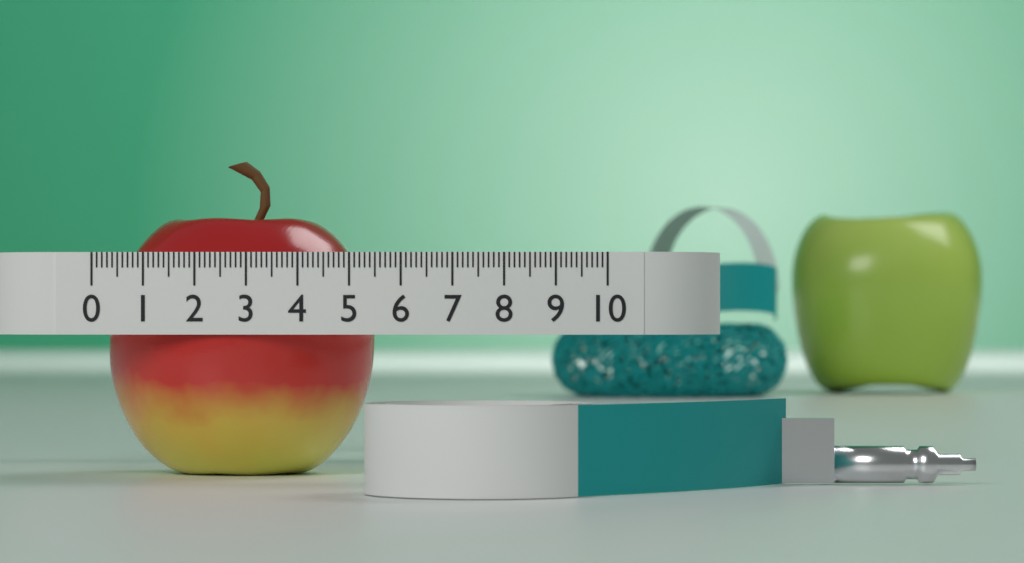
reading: 5.3 (no unit)
